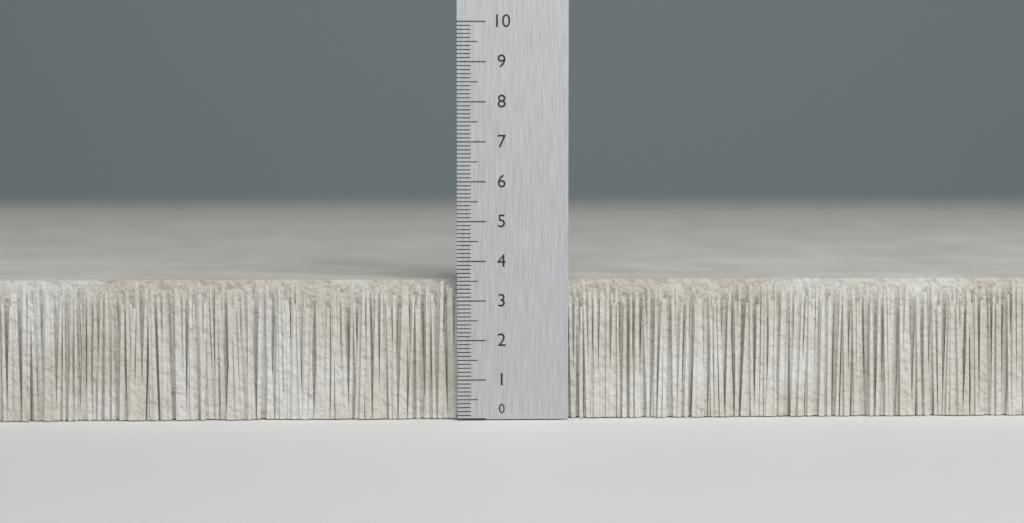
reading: 3.5 (no unit)
